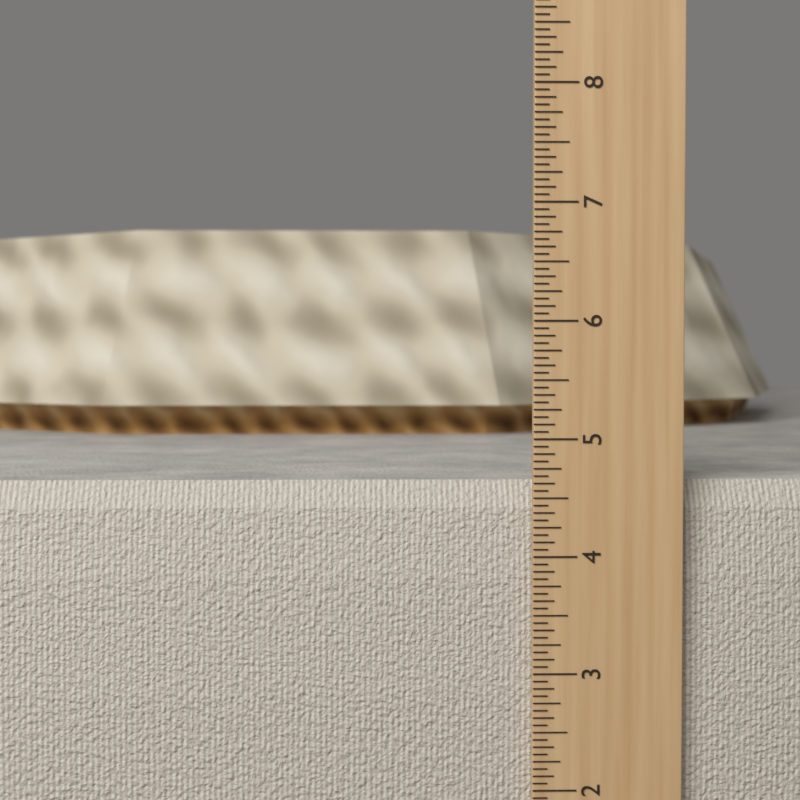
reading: 4.6250 in
